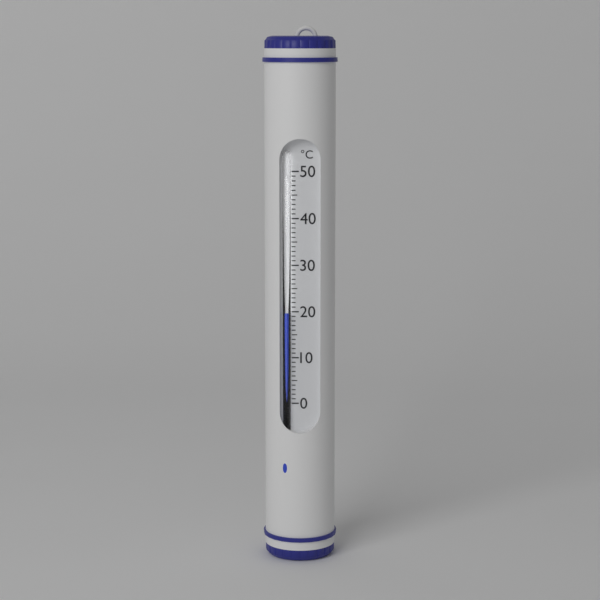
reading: 20 °C
